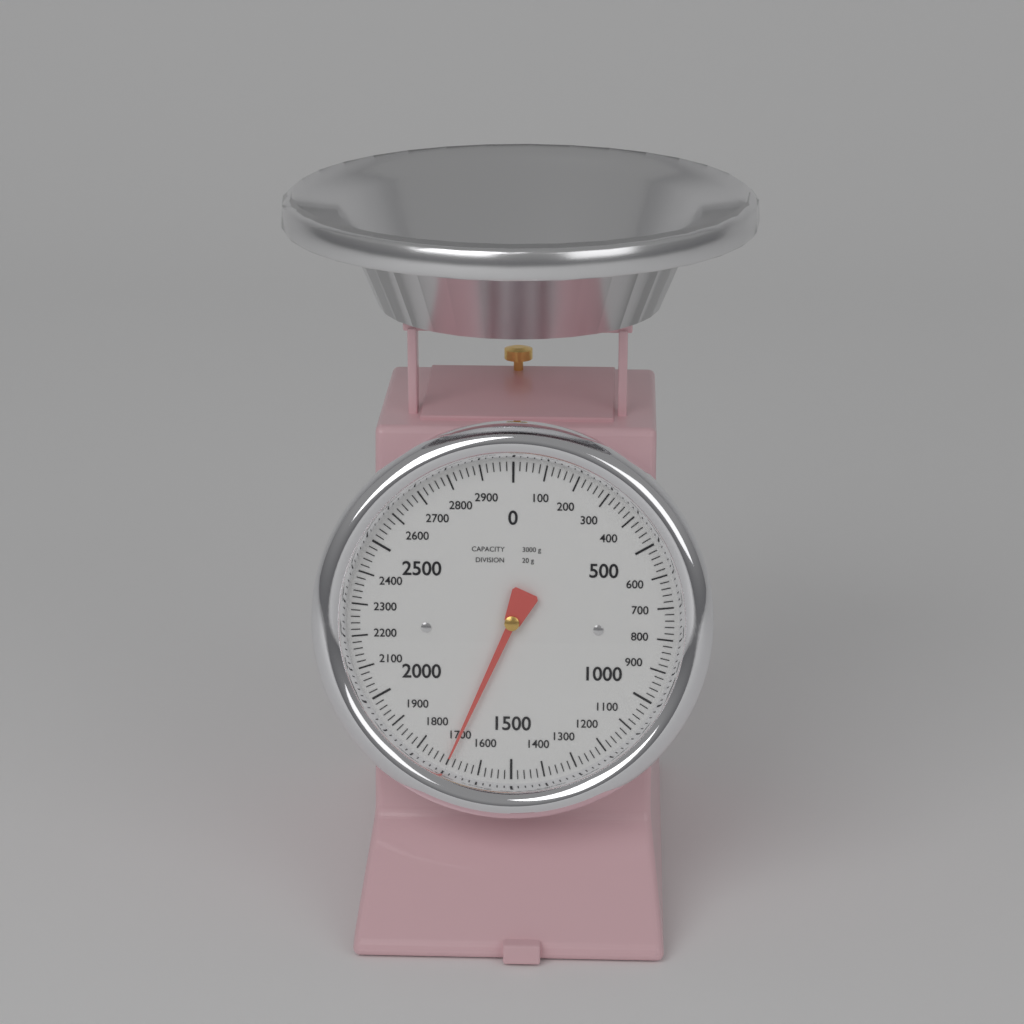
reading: 1700 g
